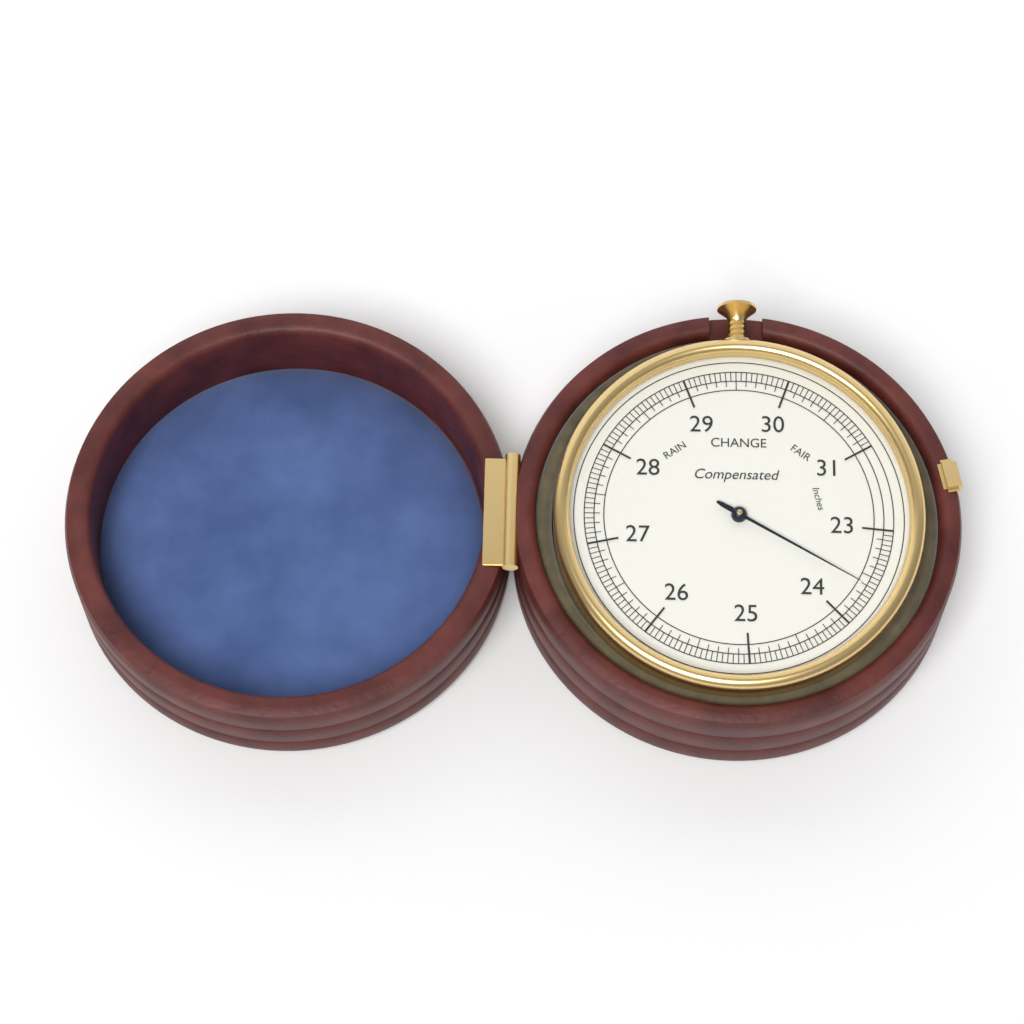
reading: 23.60 inches
